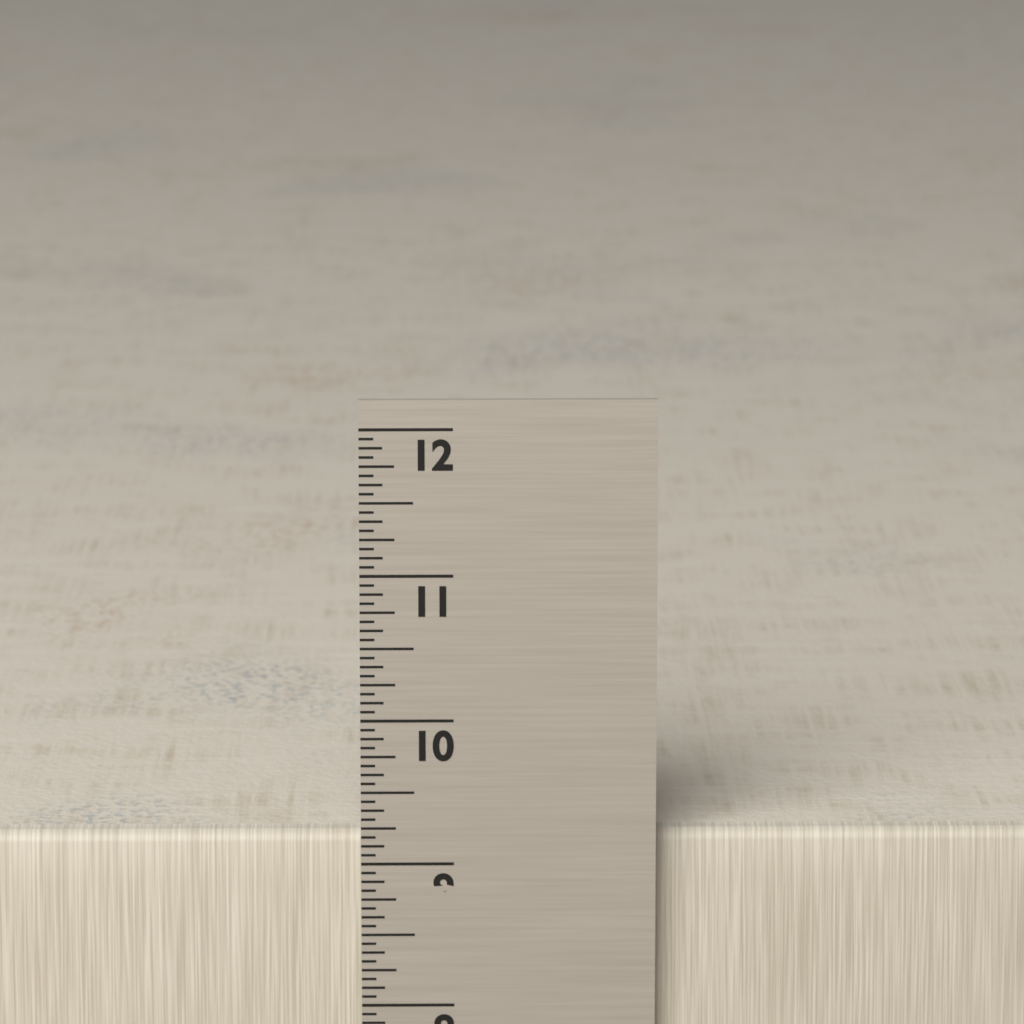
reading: 9.1875 in
